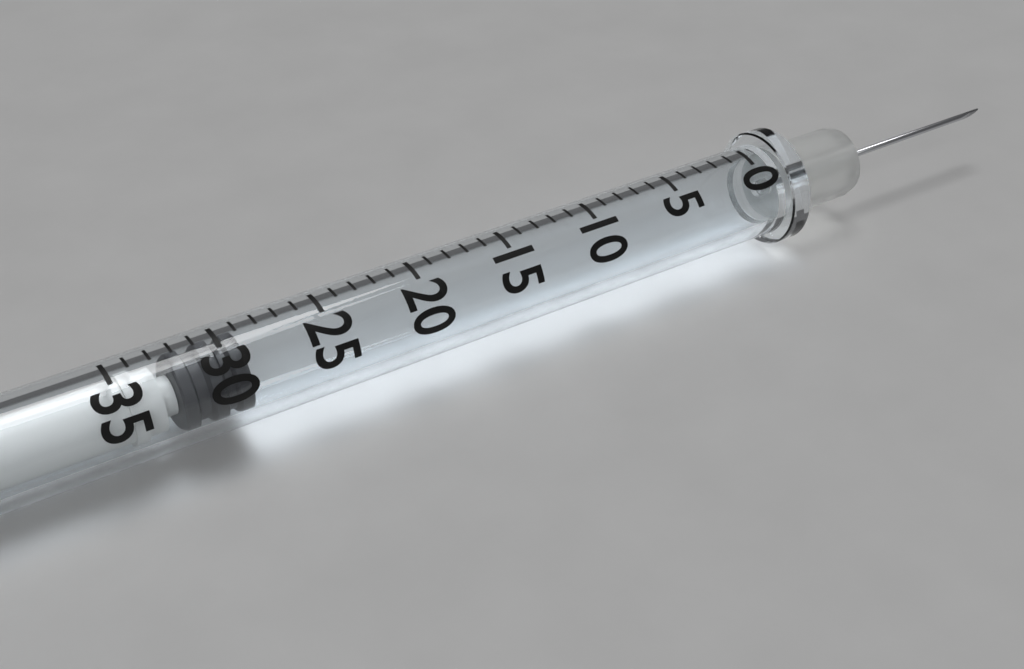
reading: 29 (no unit)
